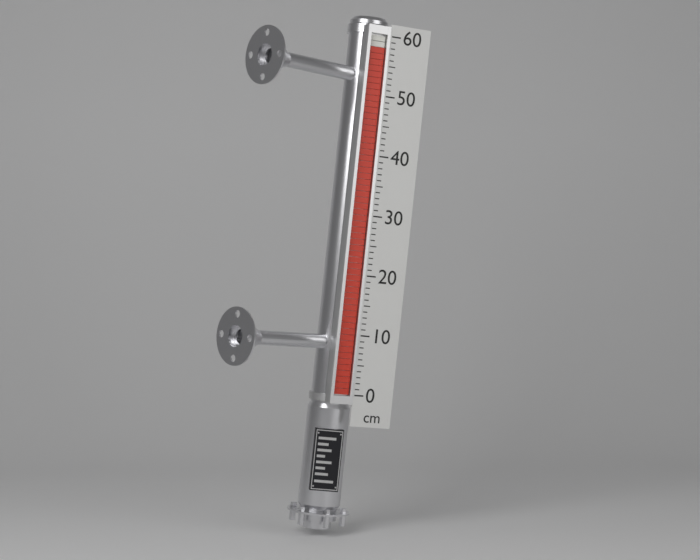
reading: 58 cm
